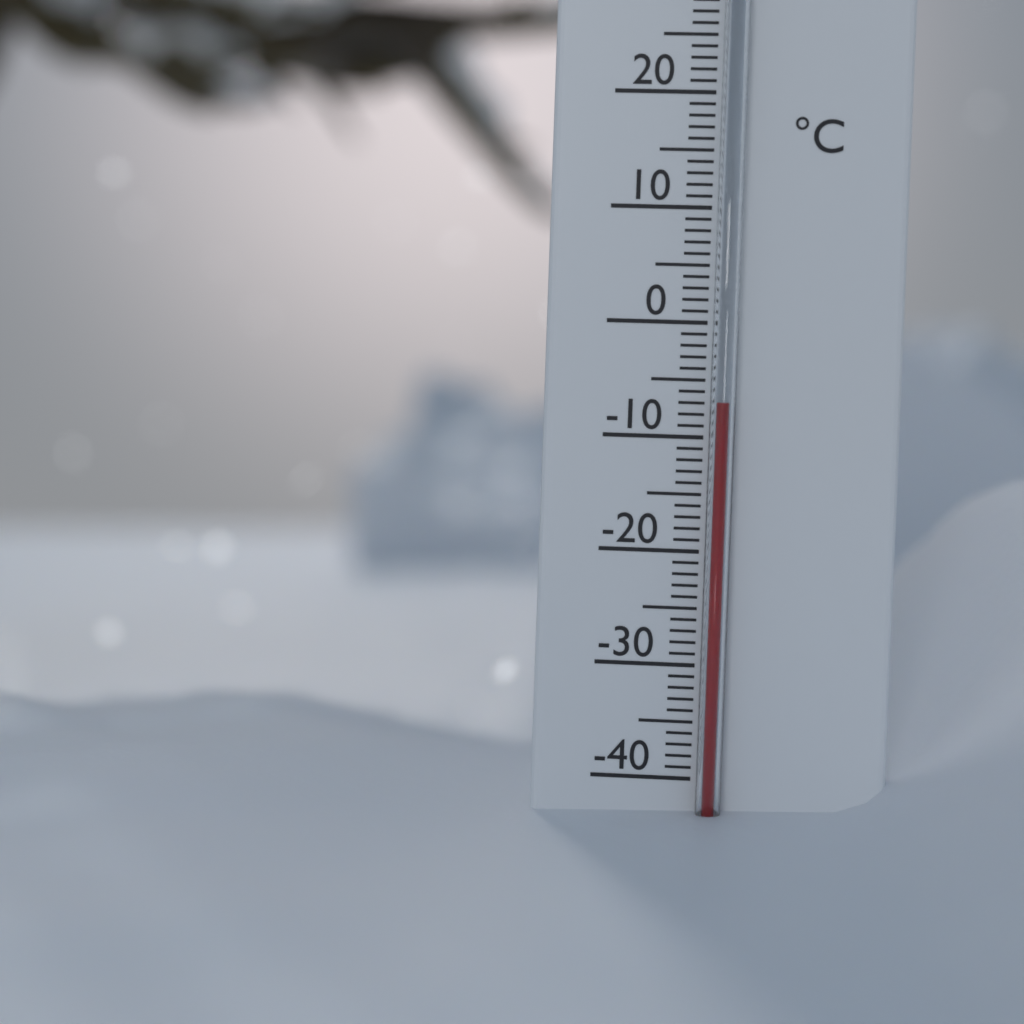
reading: -7 °C
